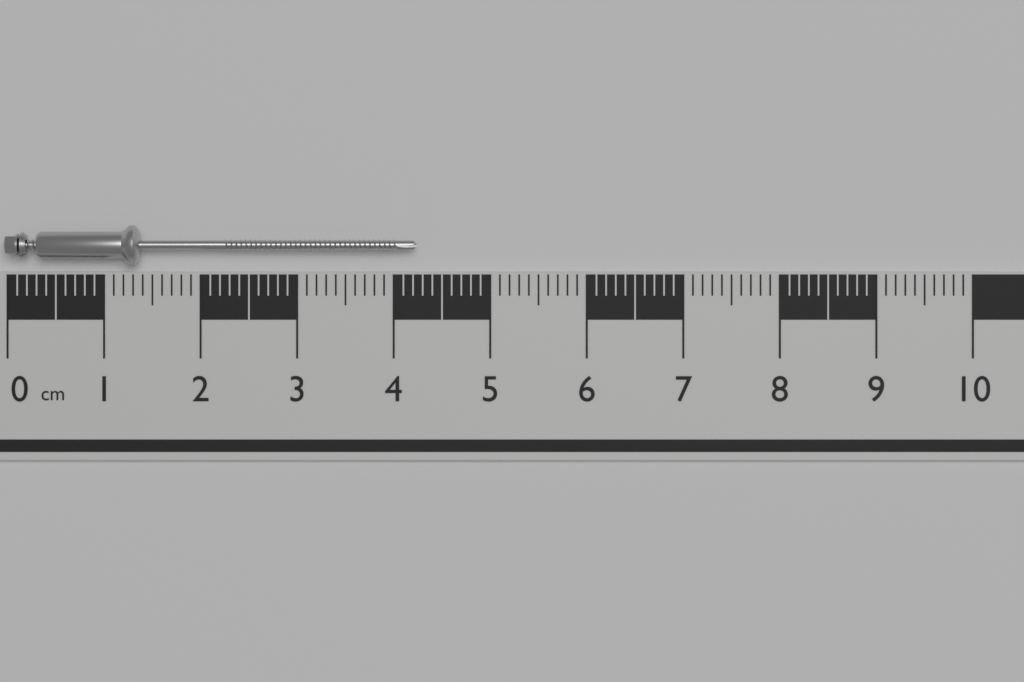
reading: 4.25 cm
